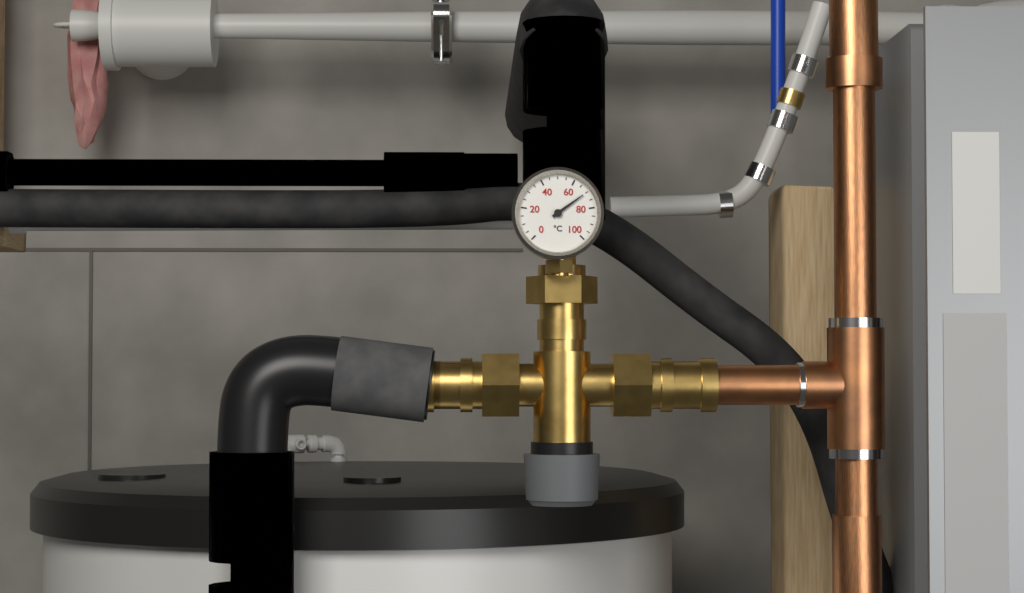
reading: 70 °C
